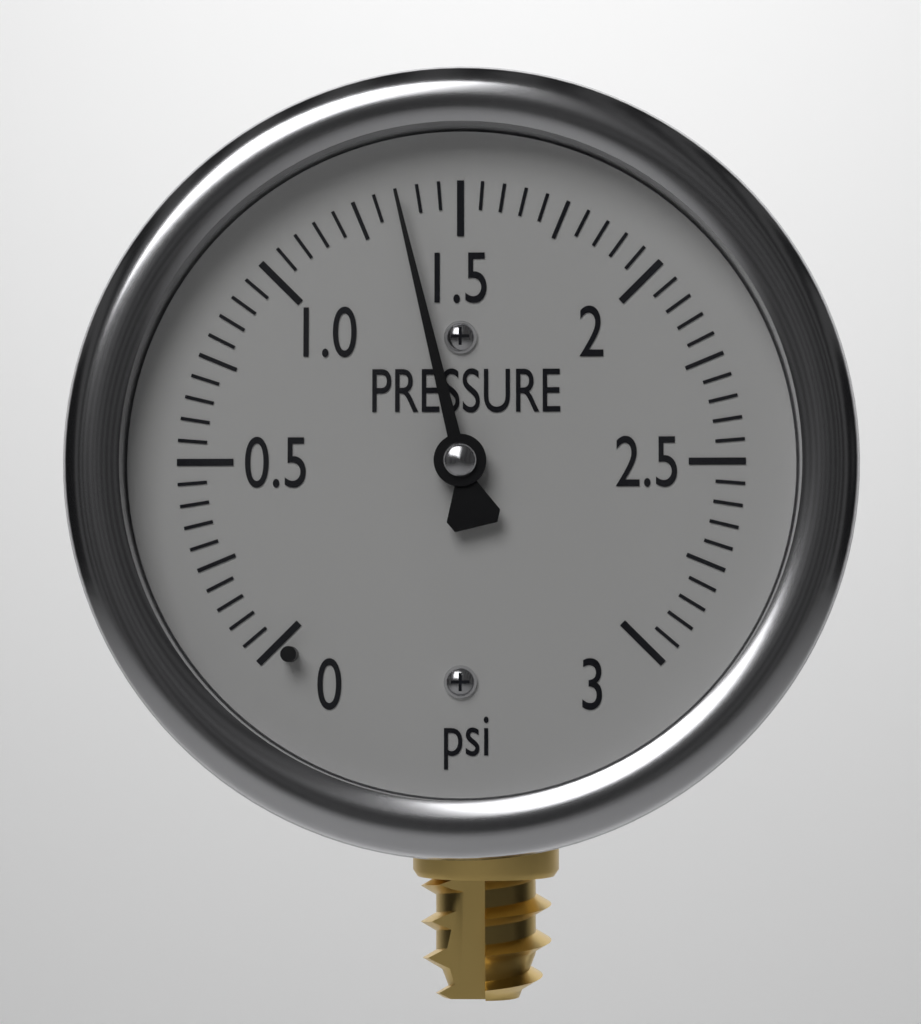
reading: 1.35 psi
